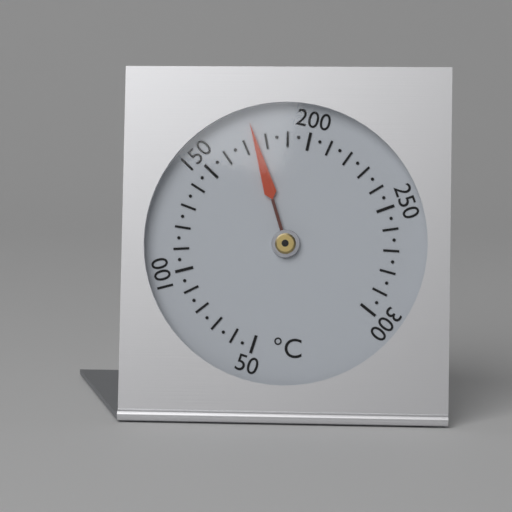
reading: 175 °C
